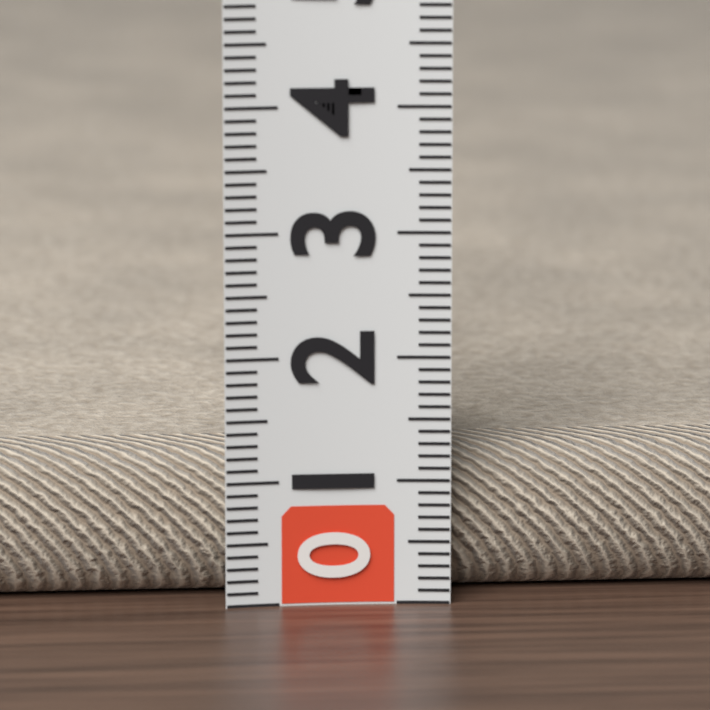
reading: 1.2 (no unit)
